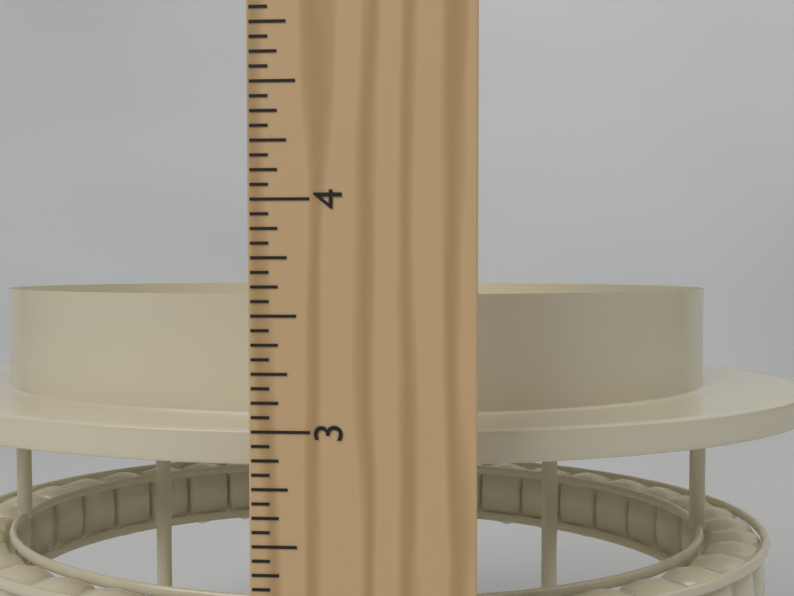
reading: 3.5625 in
